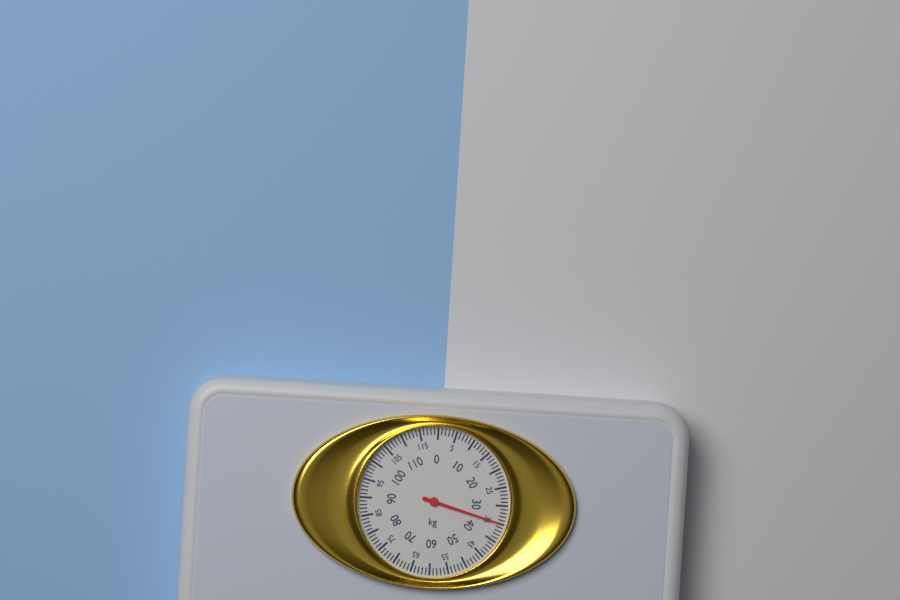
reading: 35 kg
